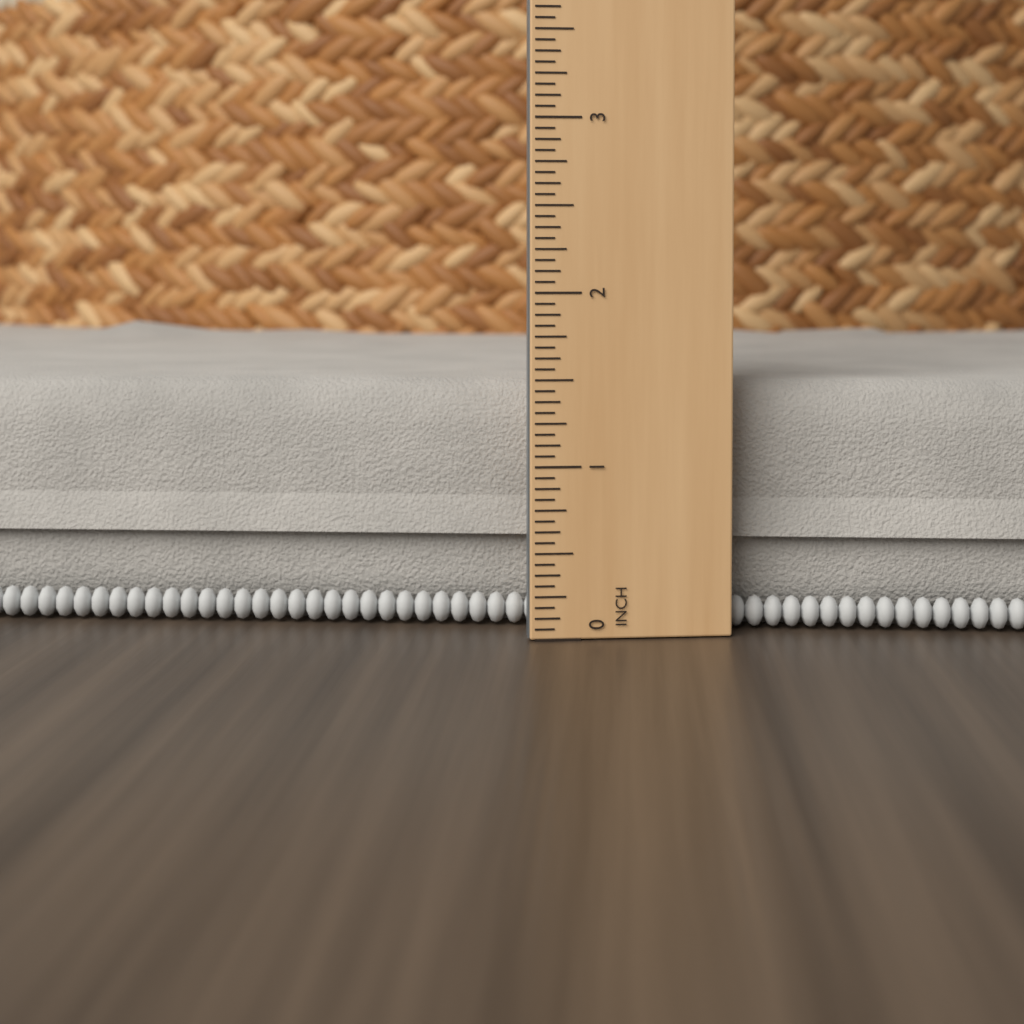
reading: 1.6250 in
